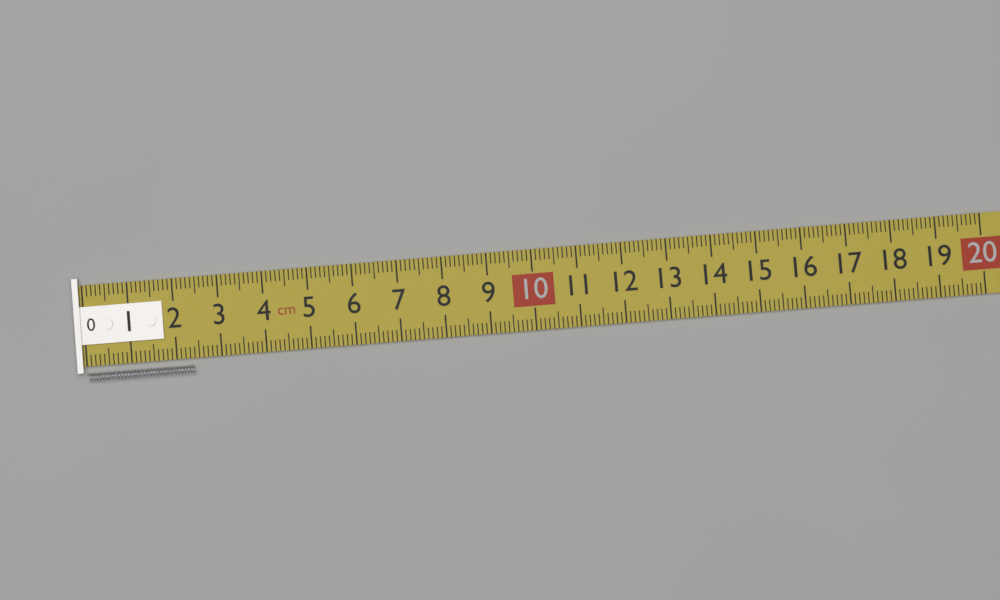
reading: 2.4 cm
